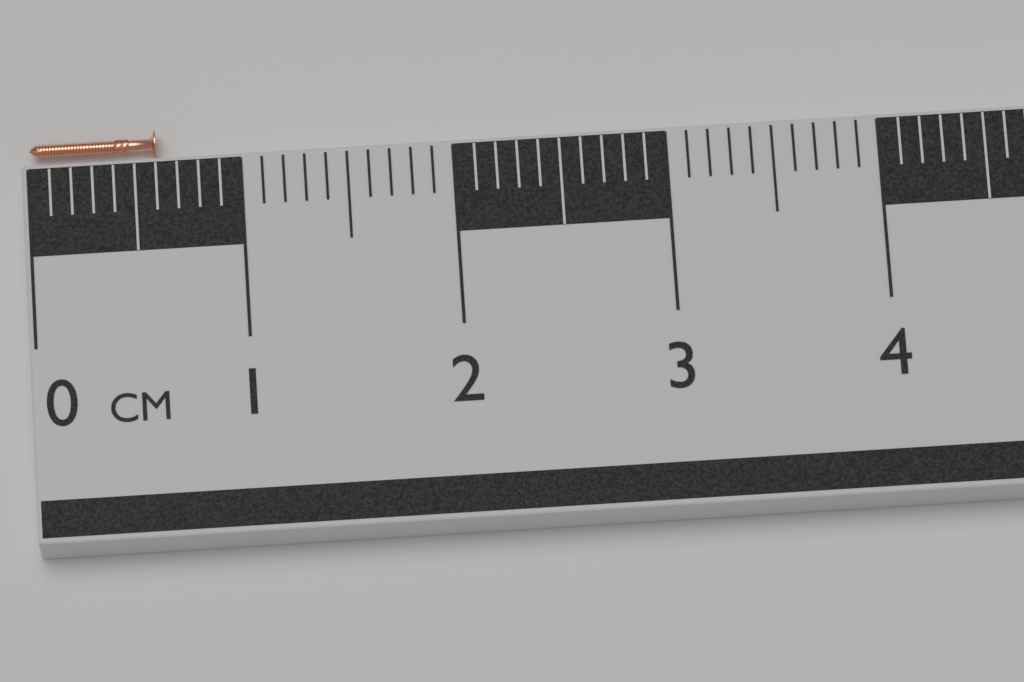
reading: 0.6 cm
